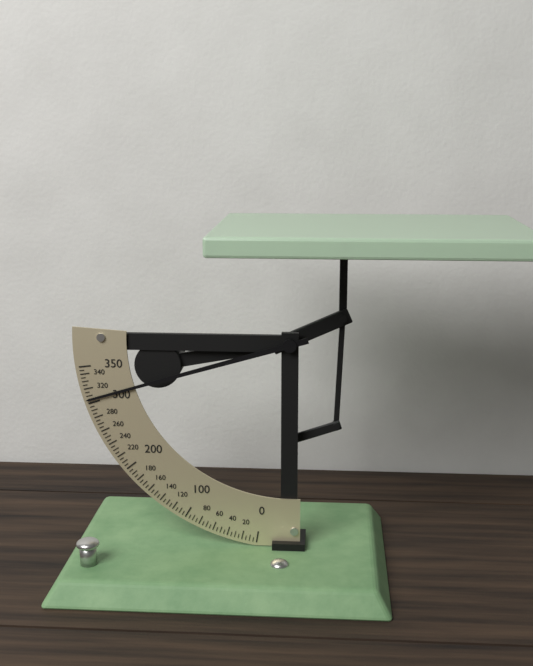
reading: 305 (no unit)
